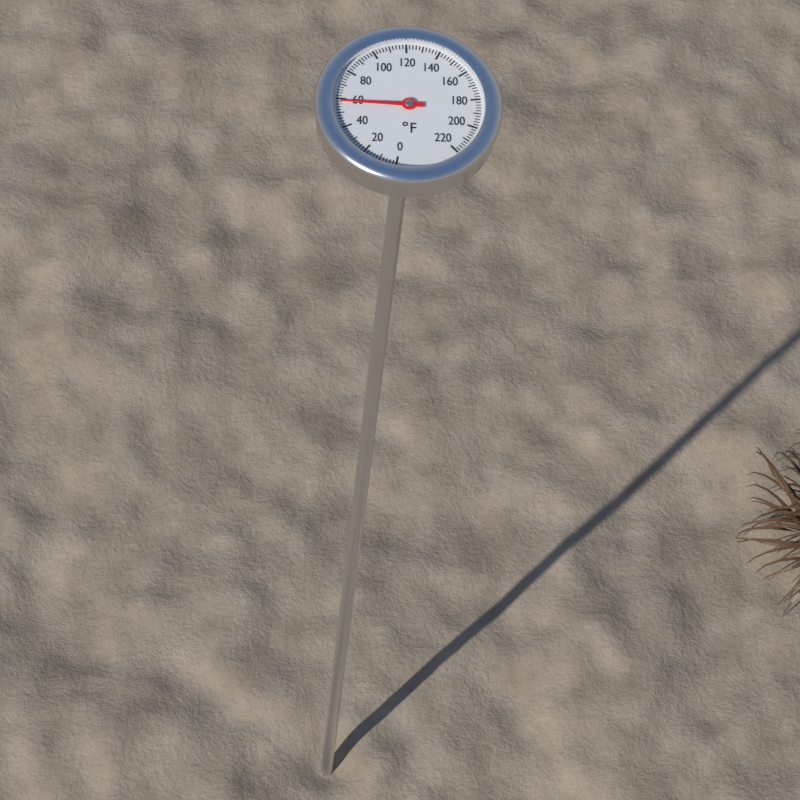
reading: 58 °F
